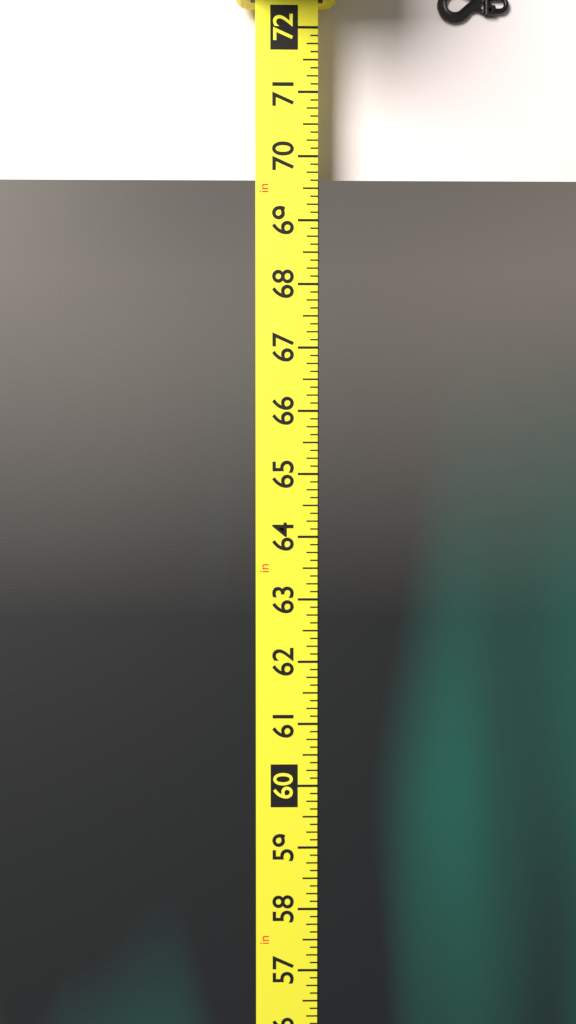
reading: 69.625 in
